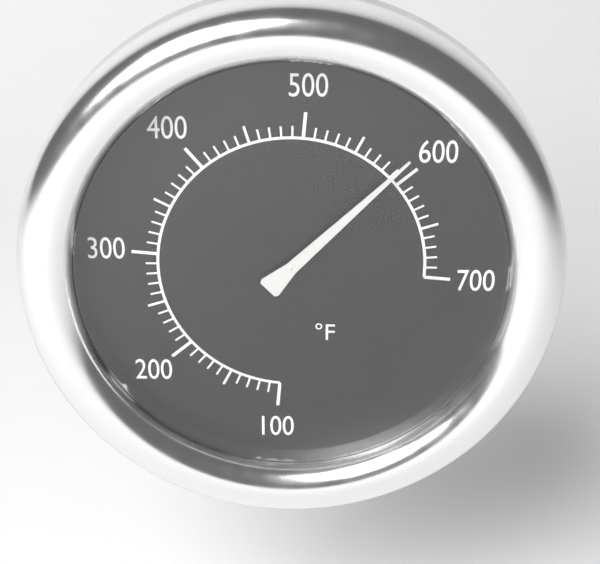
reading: 590 °F
